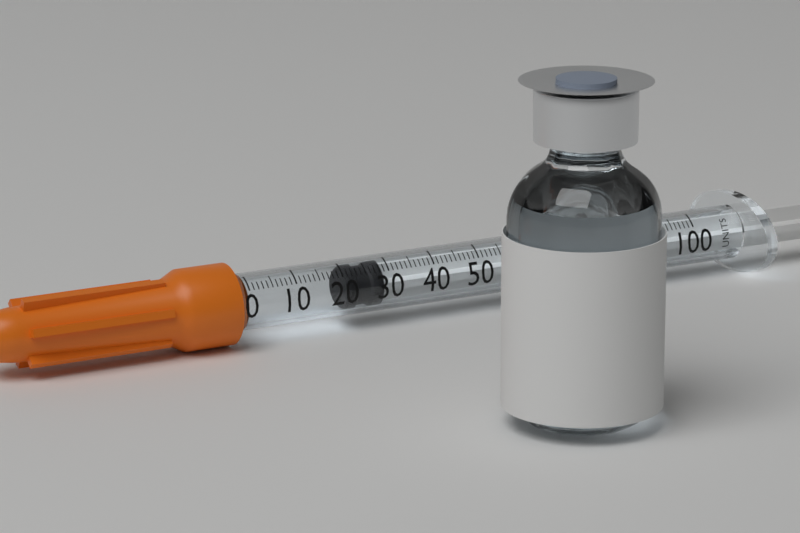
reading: 21 units
